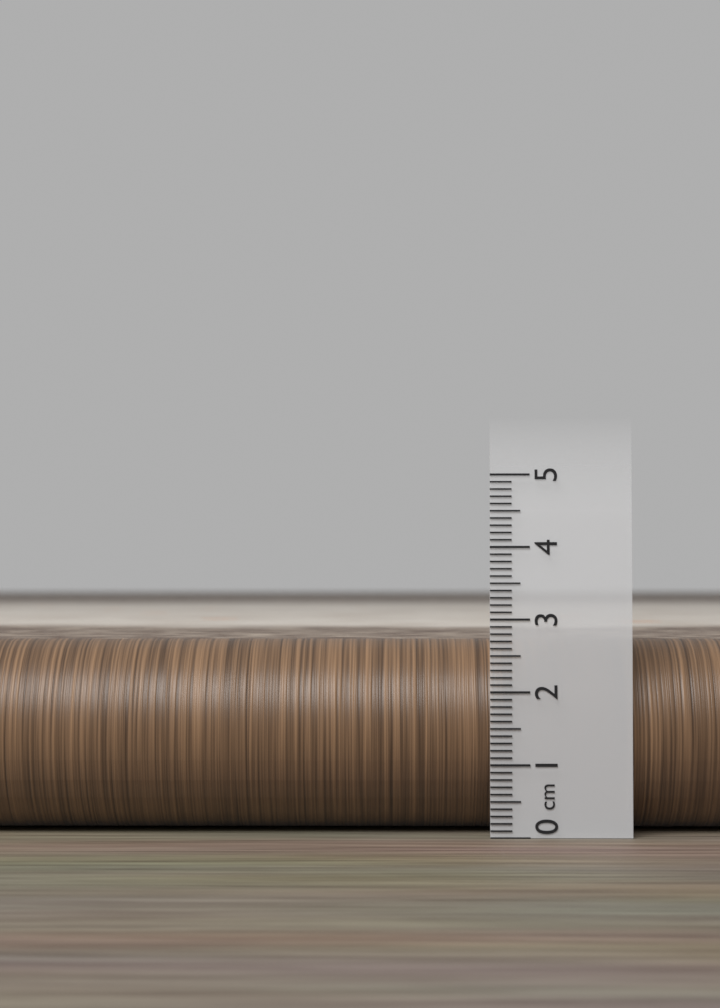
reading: 2.7 cm
